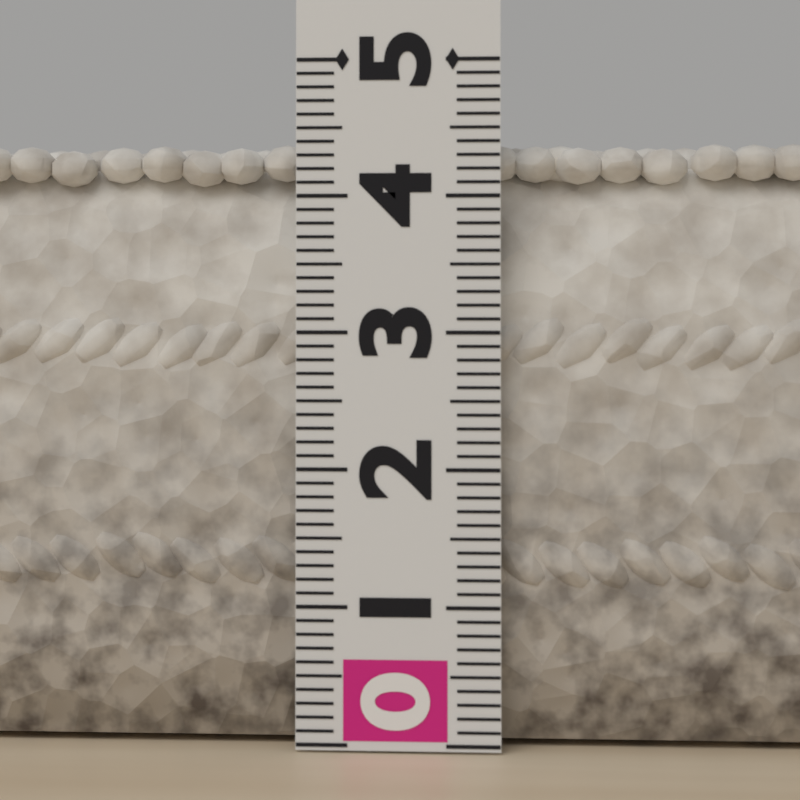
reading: 4.4 (no unit)
